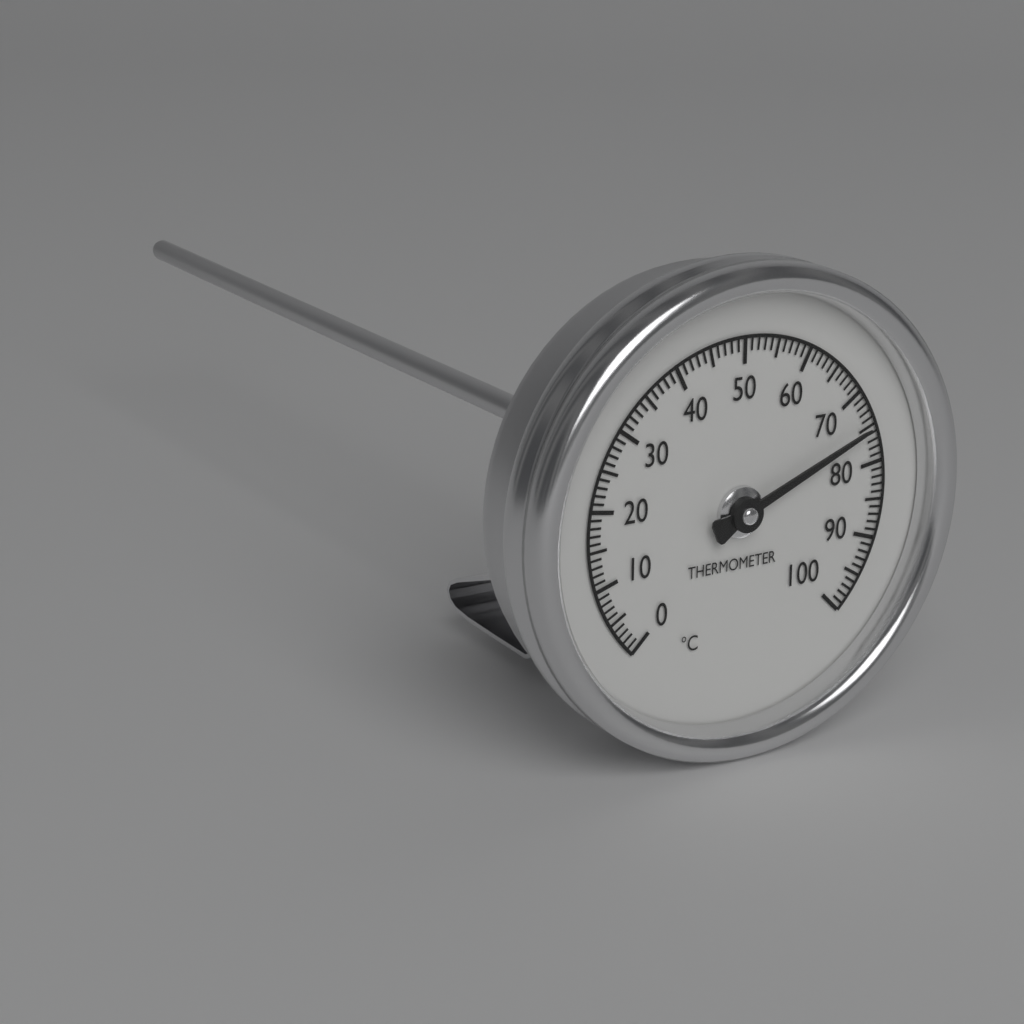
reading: 75 °C
